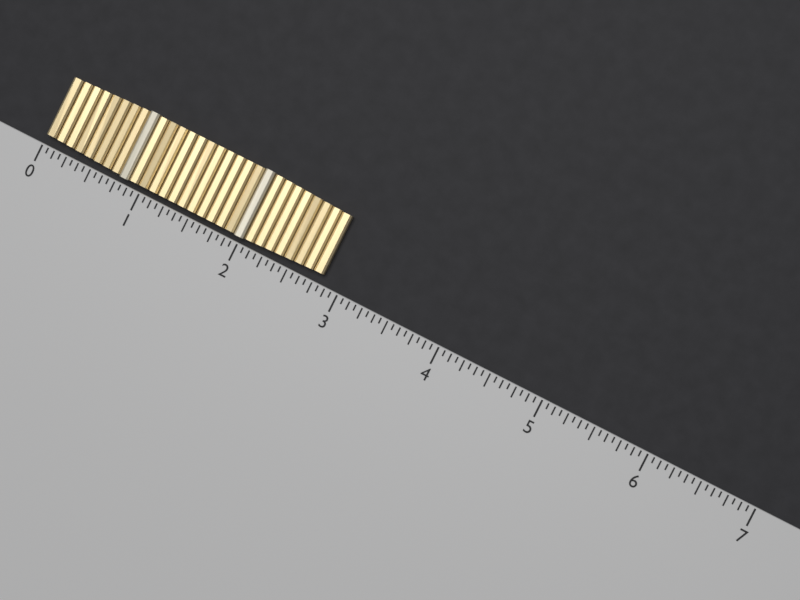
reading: 2.8125 (no unit)
